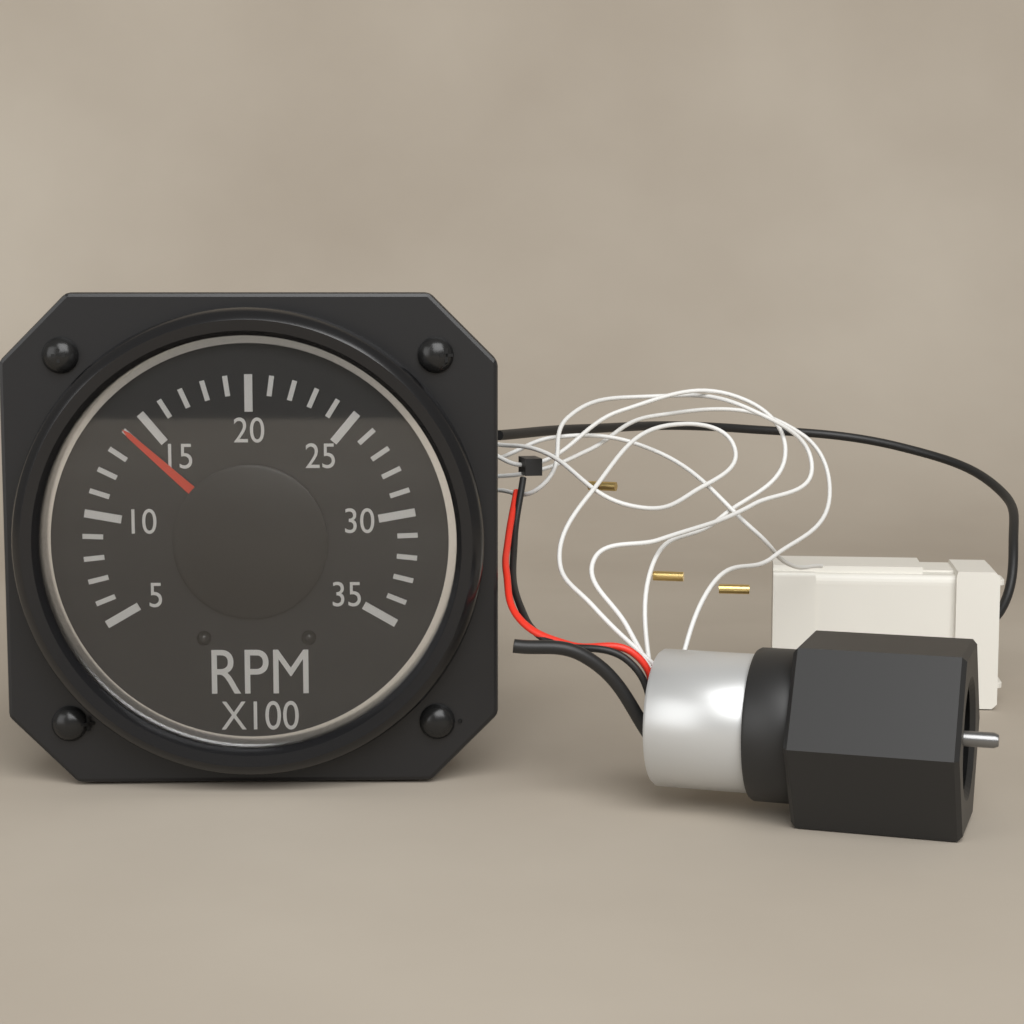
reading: 14 RPM x100
